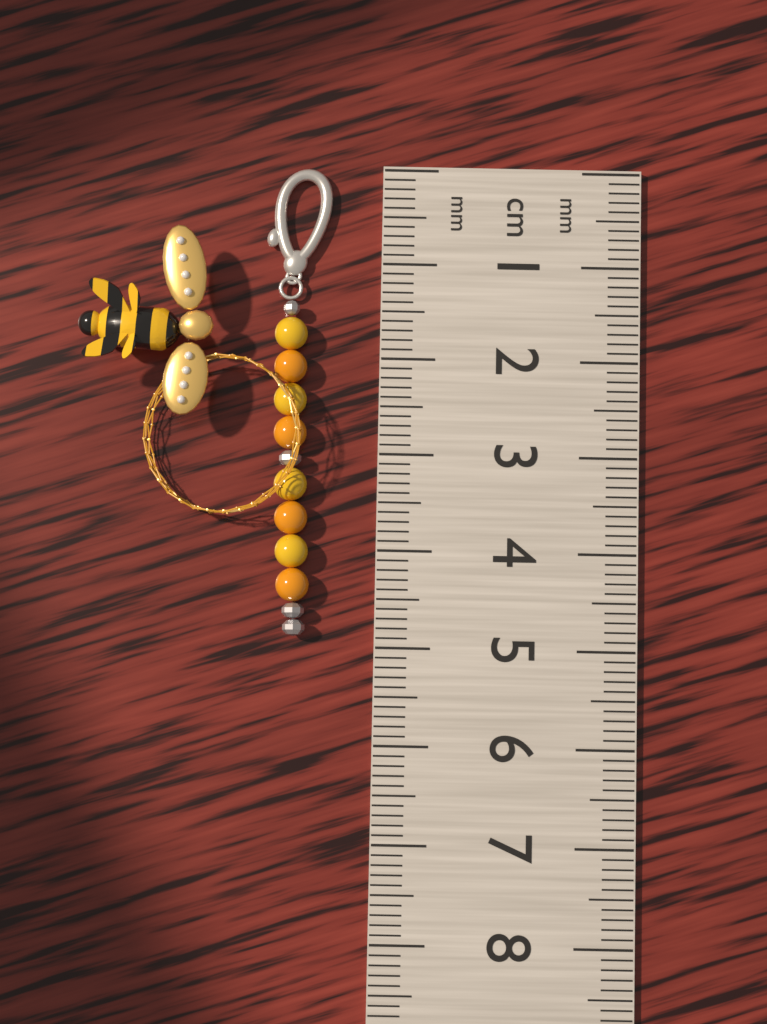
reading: 4.9 cm
